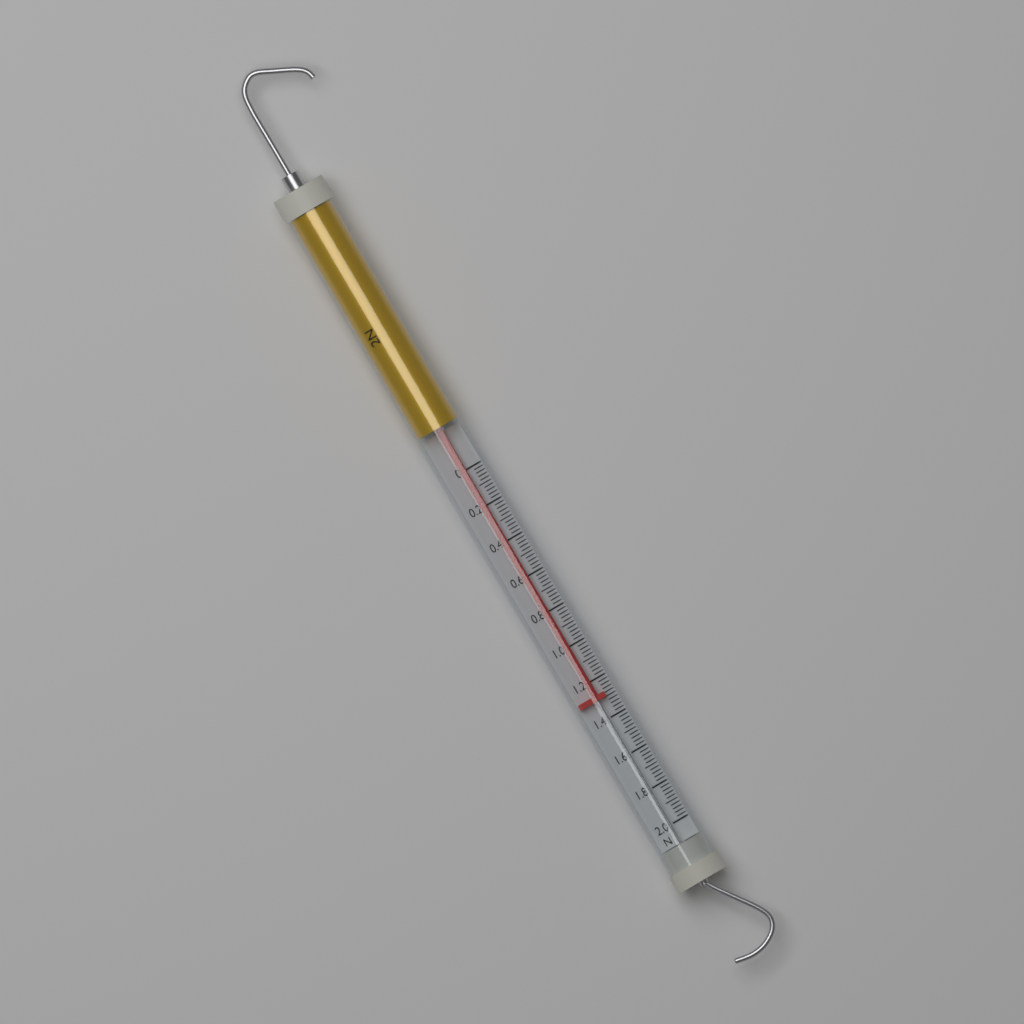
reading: 1.30 N
